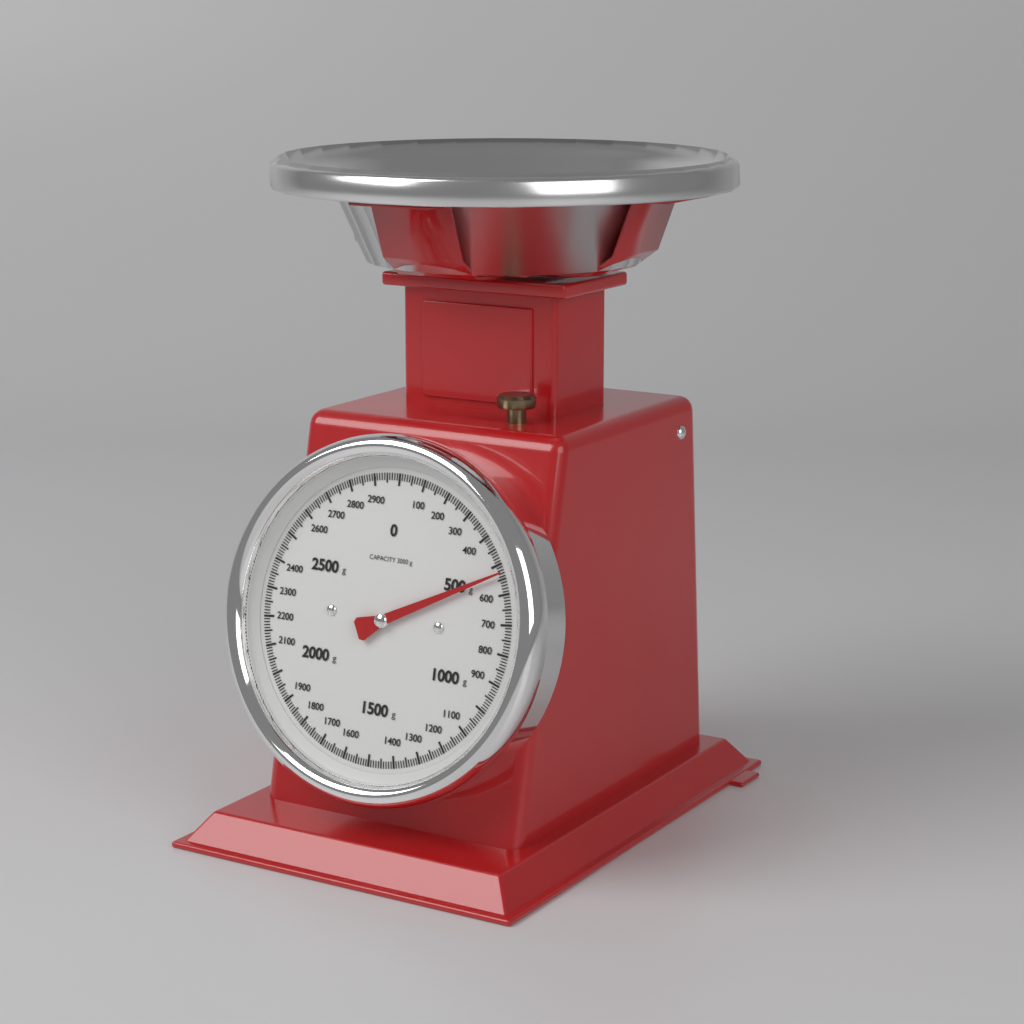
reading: 530 g
